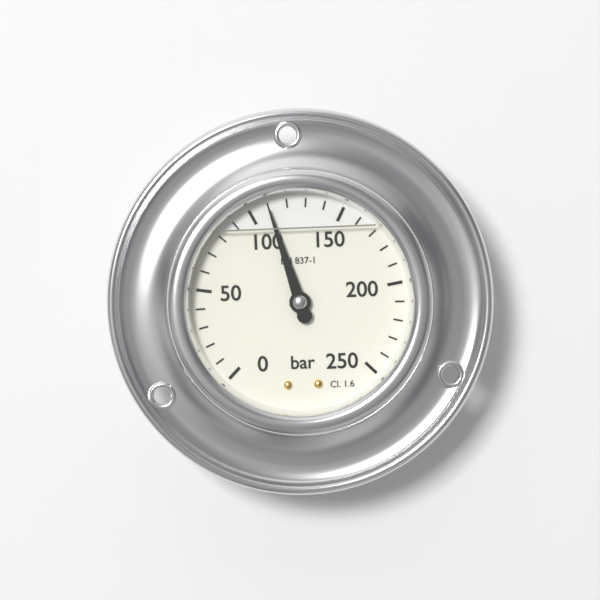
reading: 110 bar
